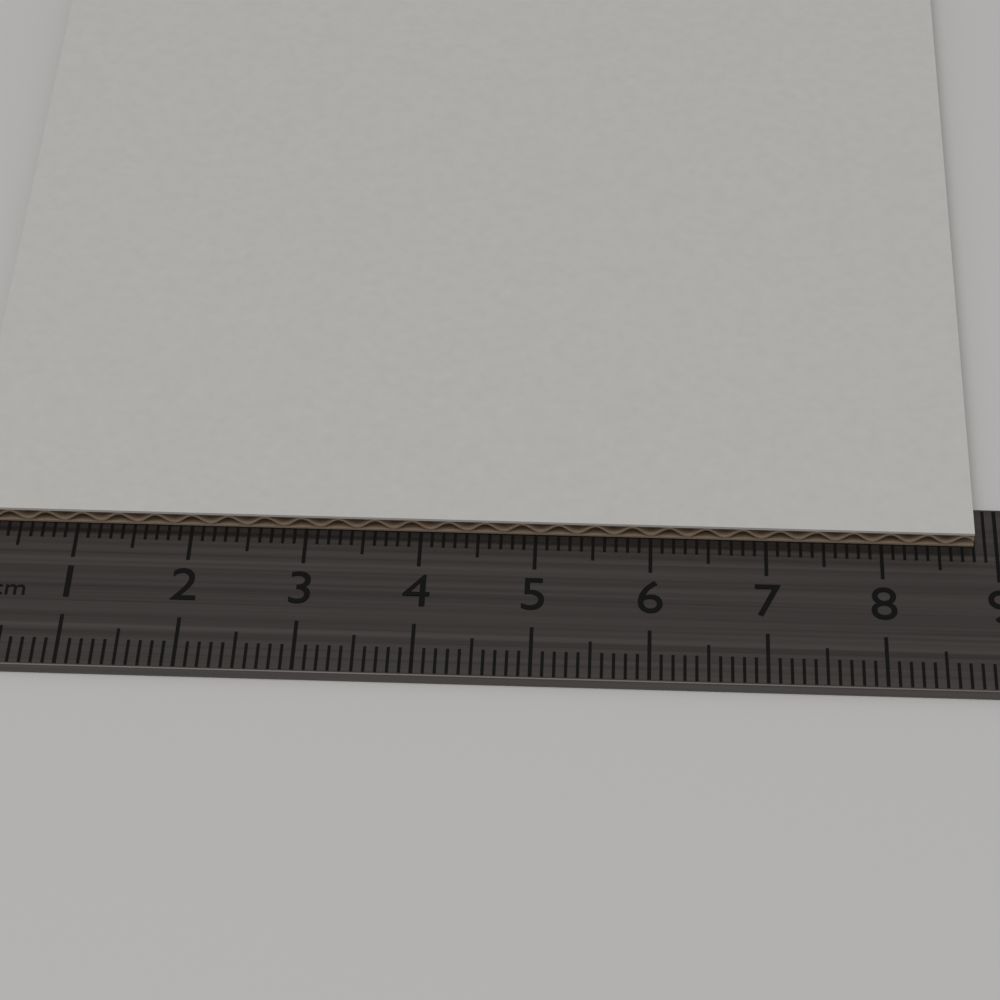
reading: 8.8 cm
